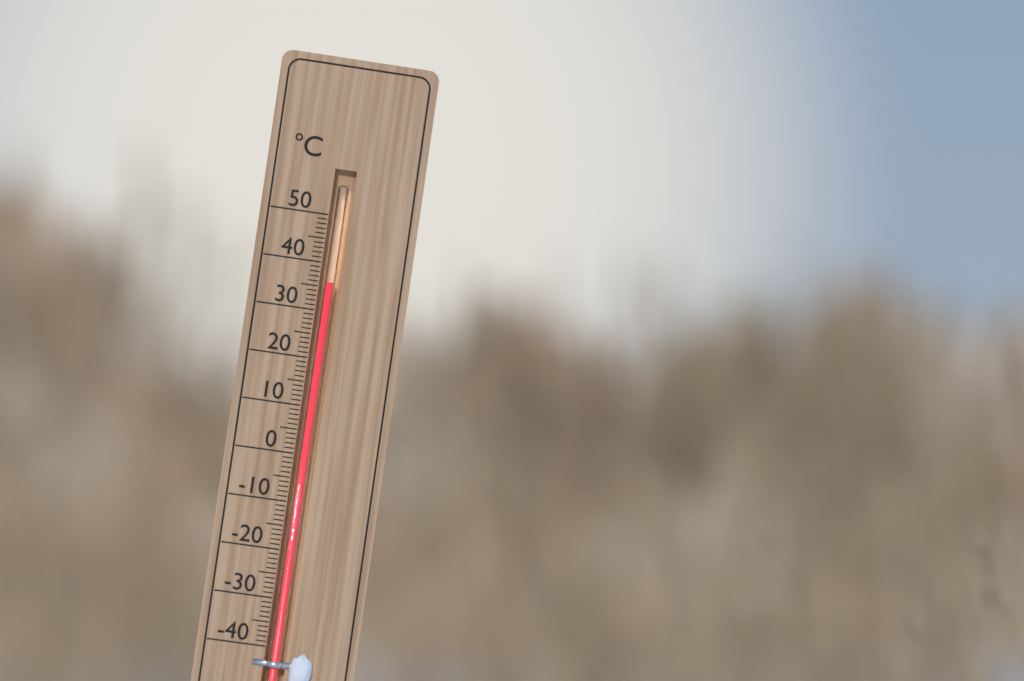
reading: 36 °C
